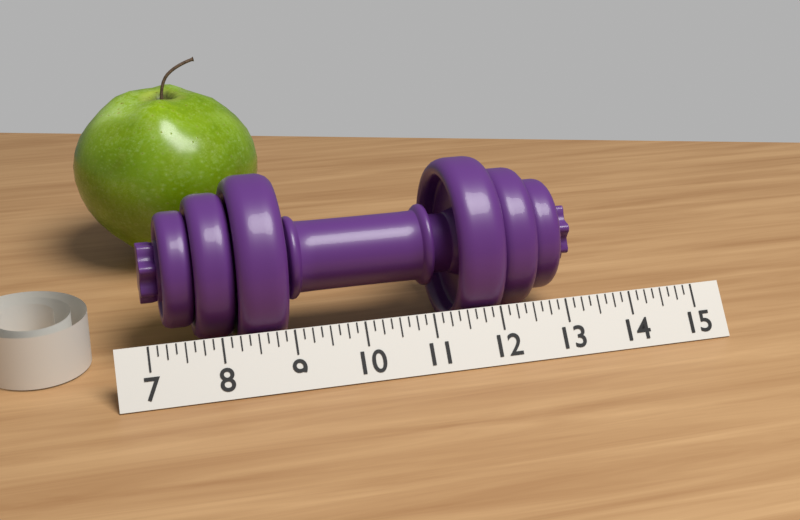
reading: 13.375 (no unit)
